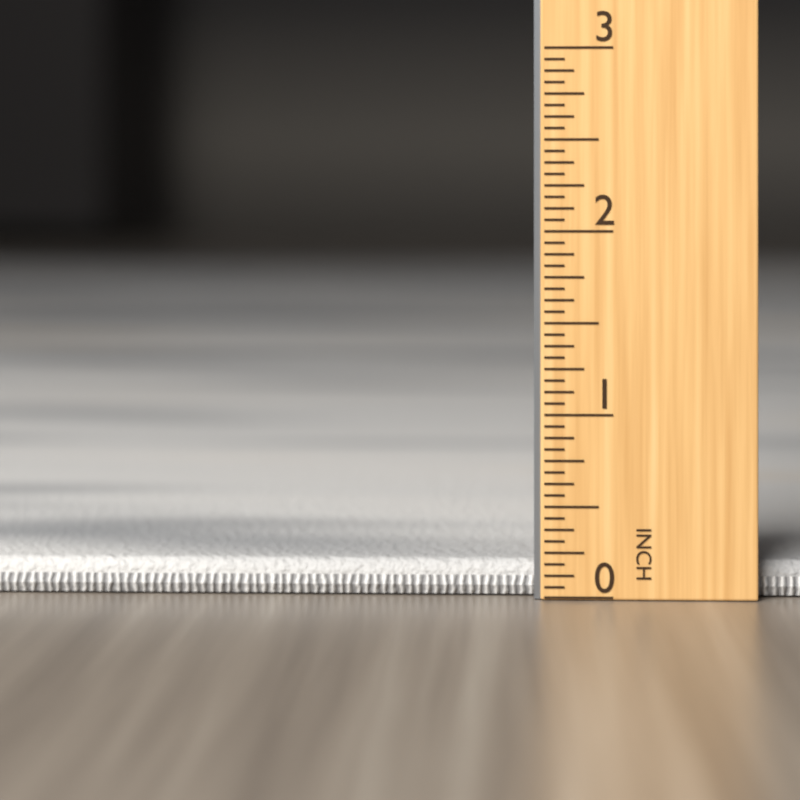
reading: 0.1875 in
